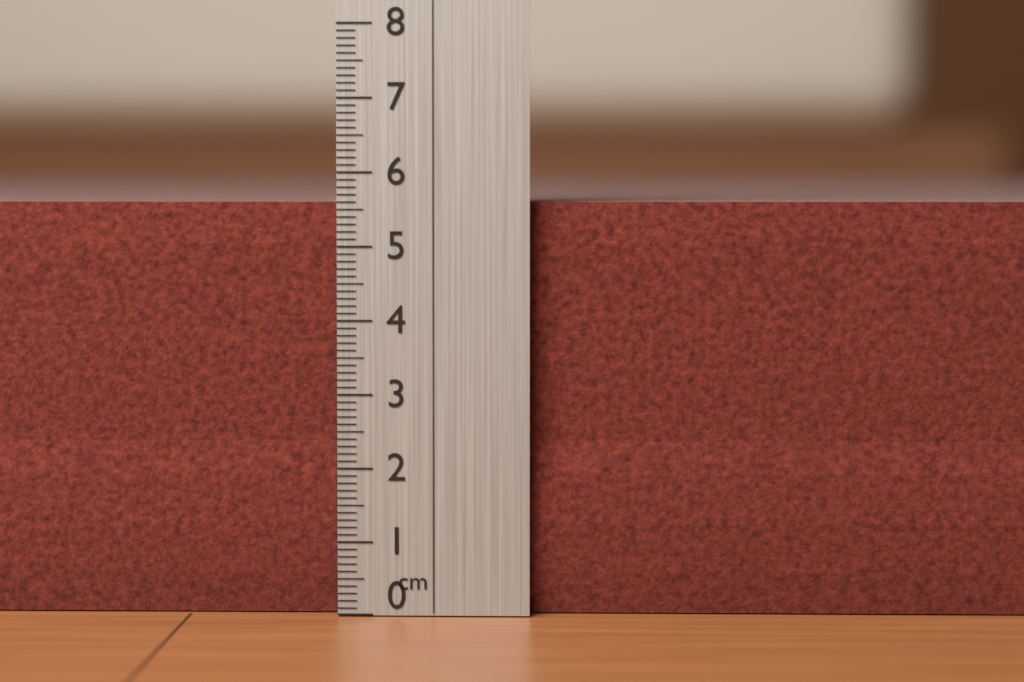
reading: 5.6 cm
